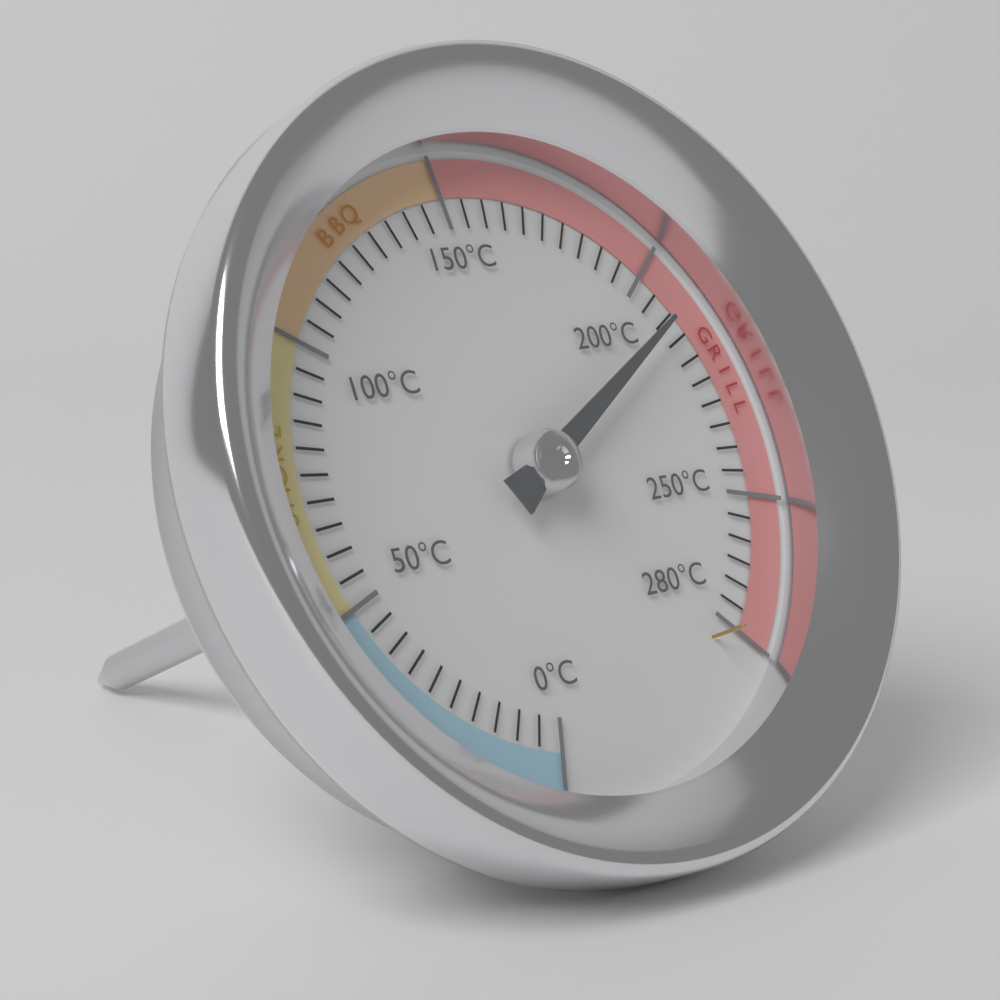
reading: 210 °C
